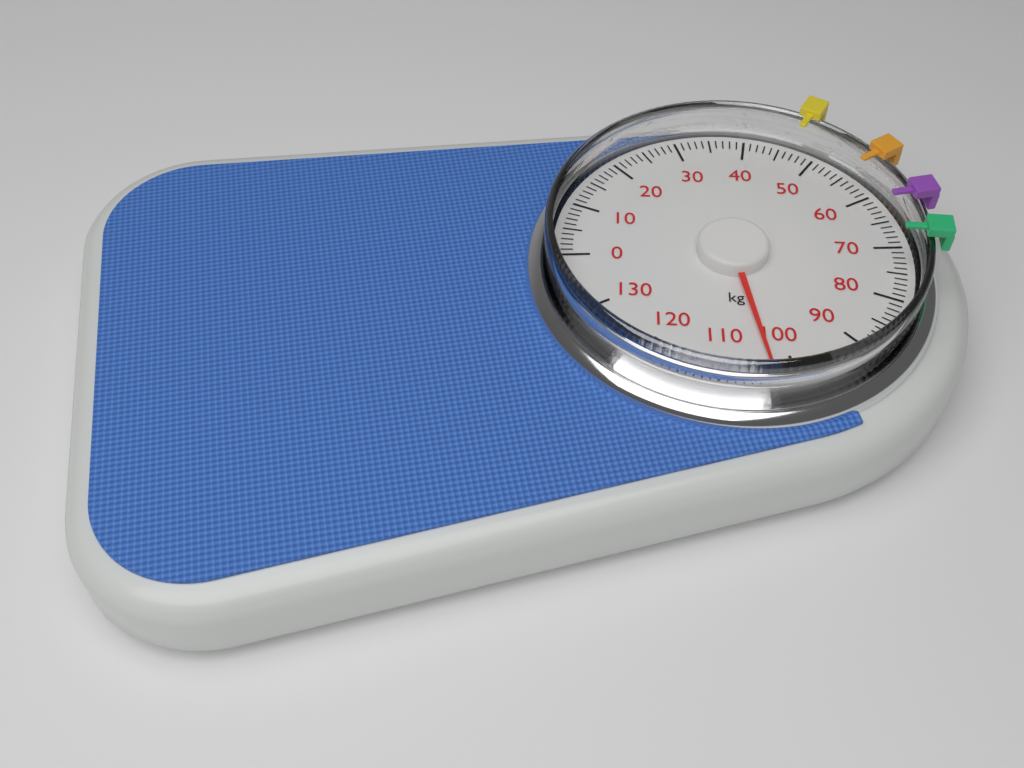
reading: 103 kg
